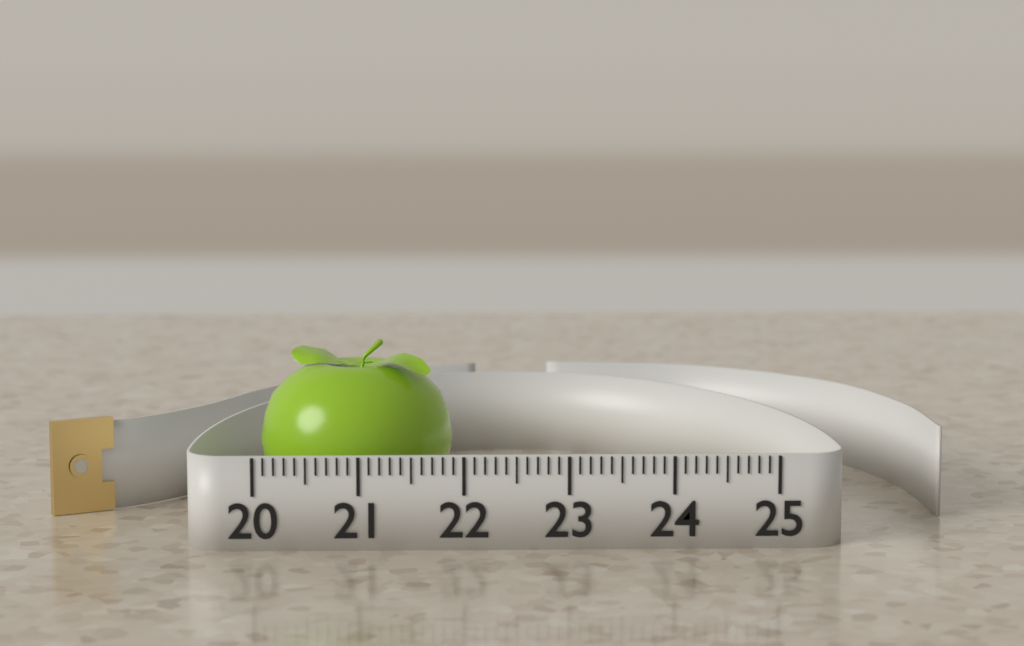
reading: 21.9 (no unit)
